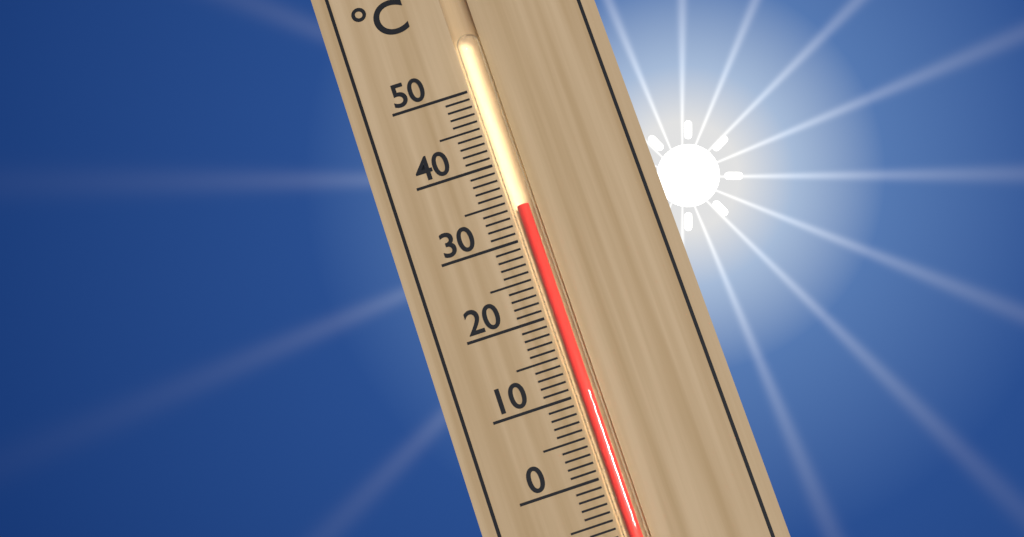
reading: 34 °C
